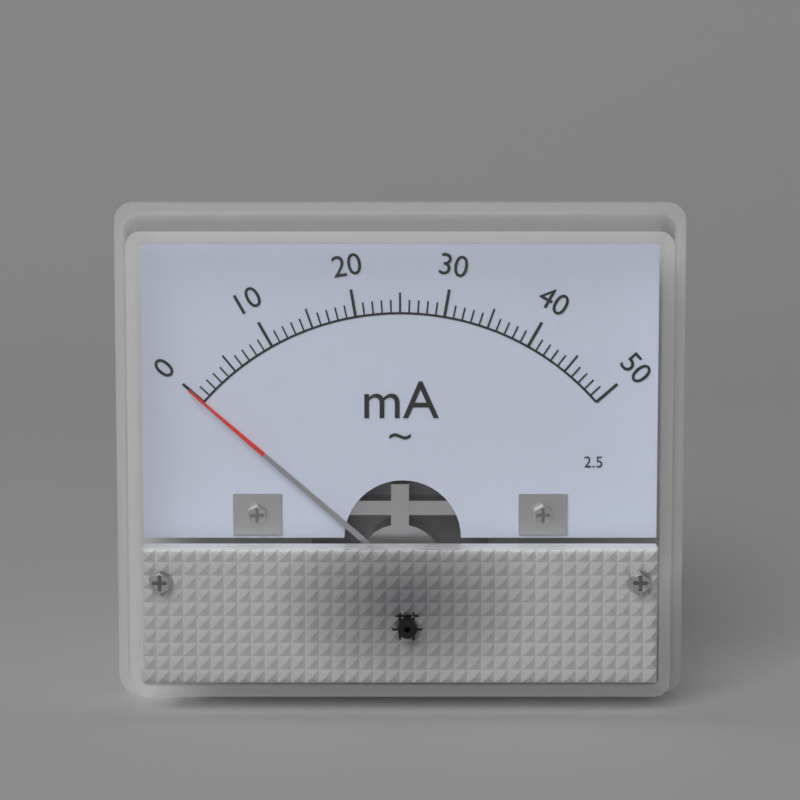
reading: 0 mA
